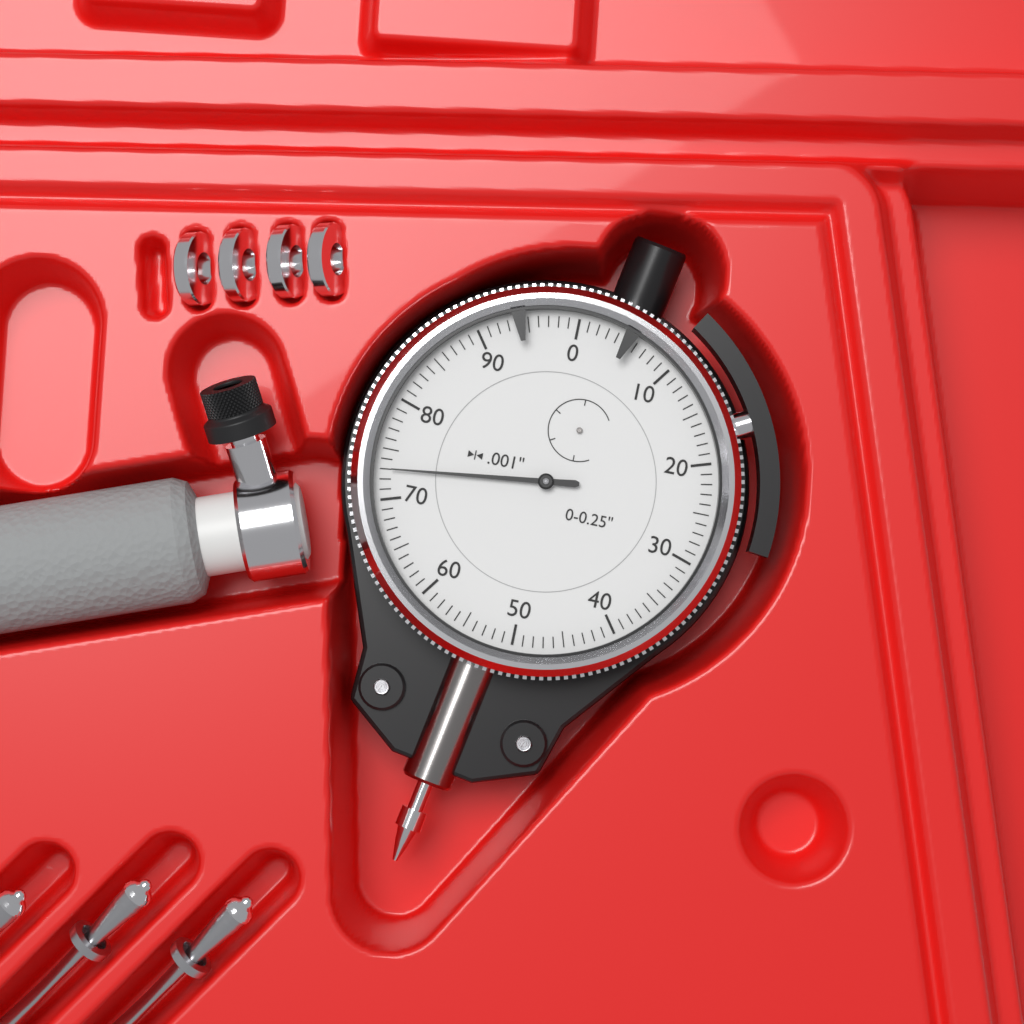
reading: 0.073 in
